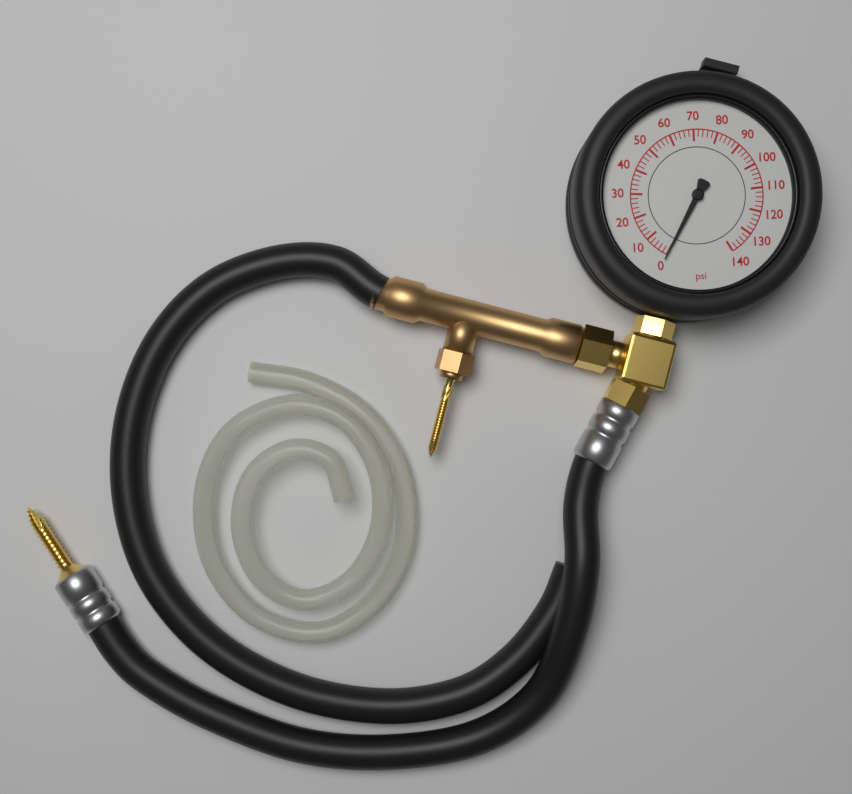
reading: 0 psi
